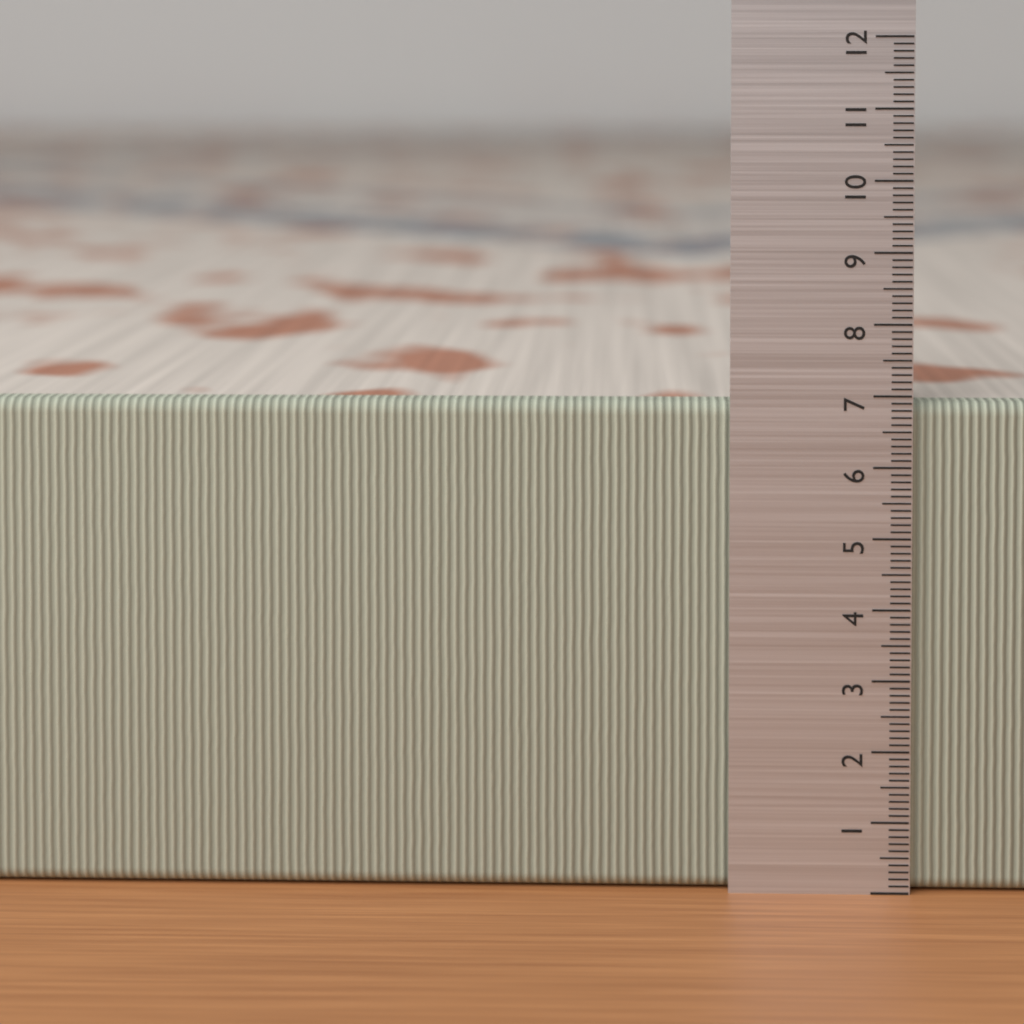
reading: 6.9 (no unit)
